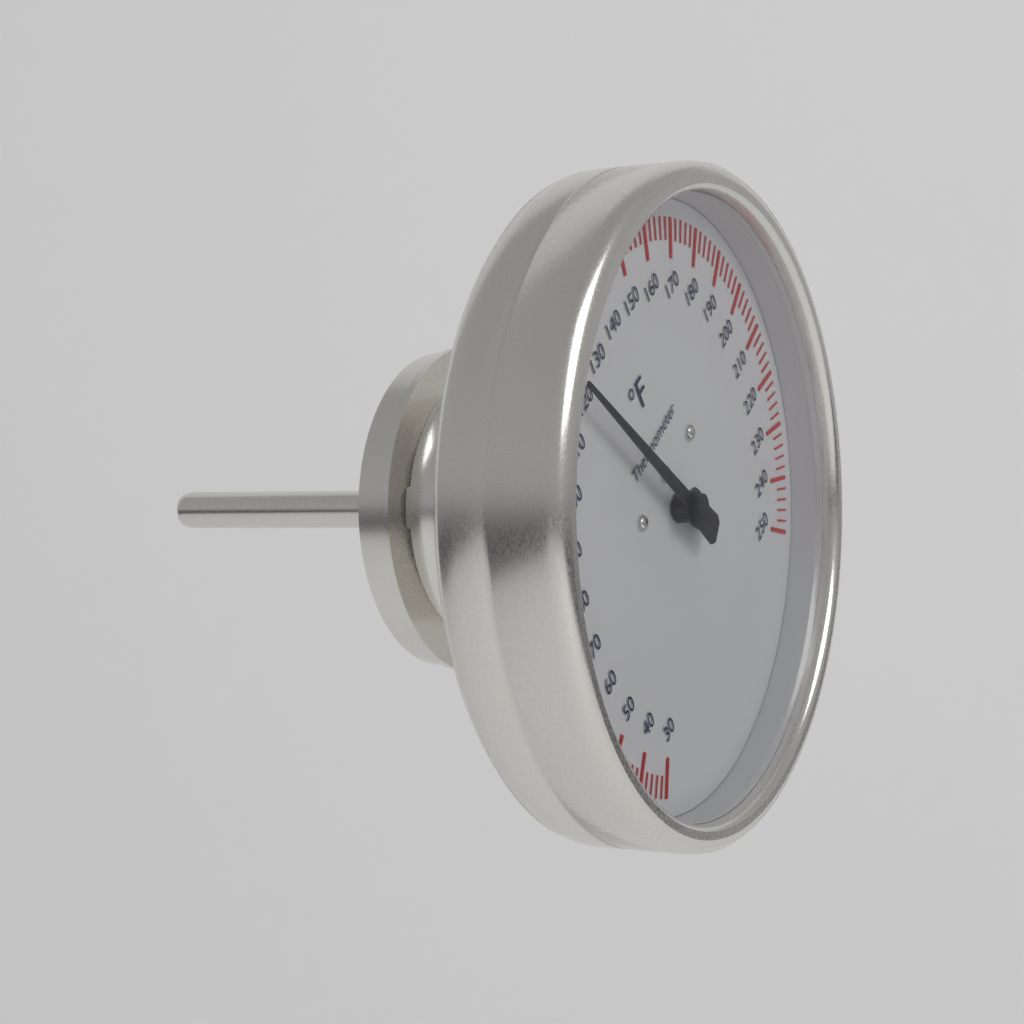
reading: 120 °F
